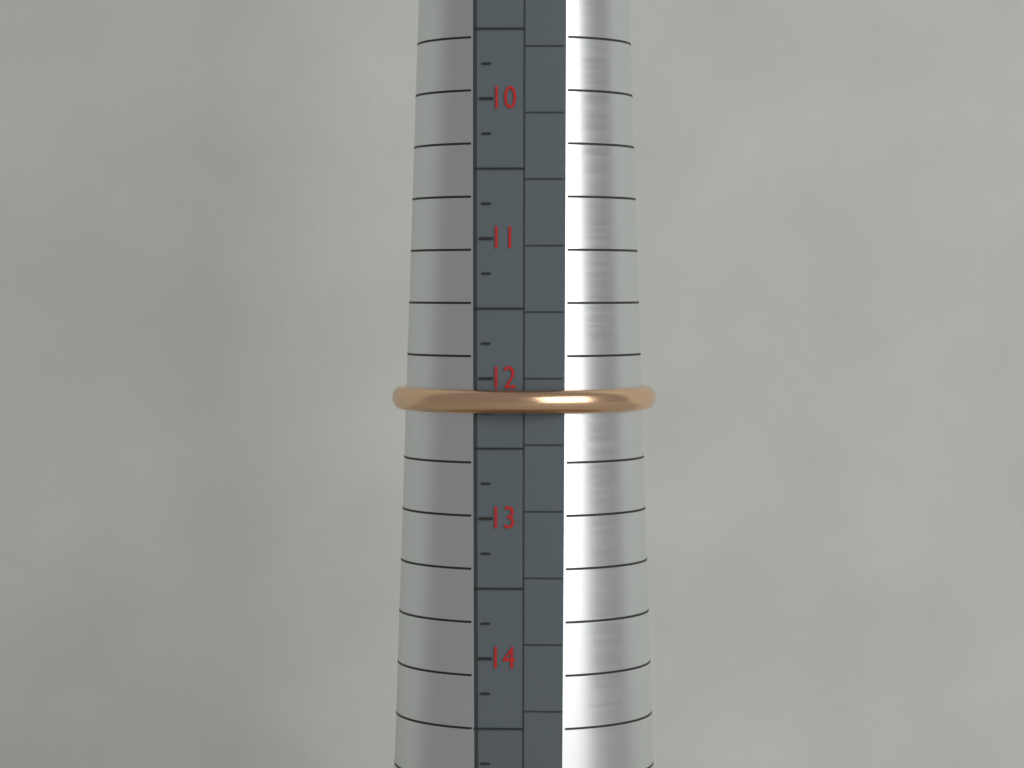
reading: 12.25 (no unit)
